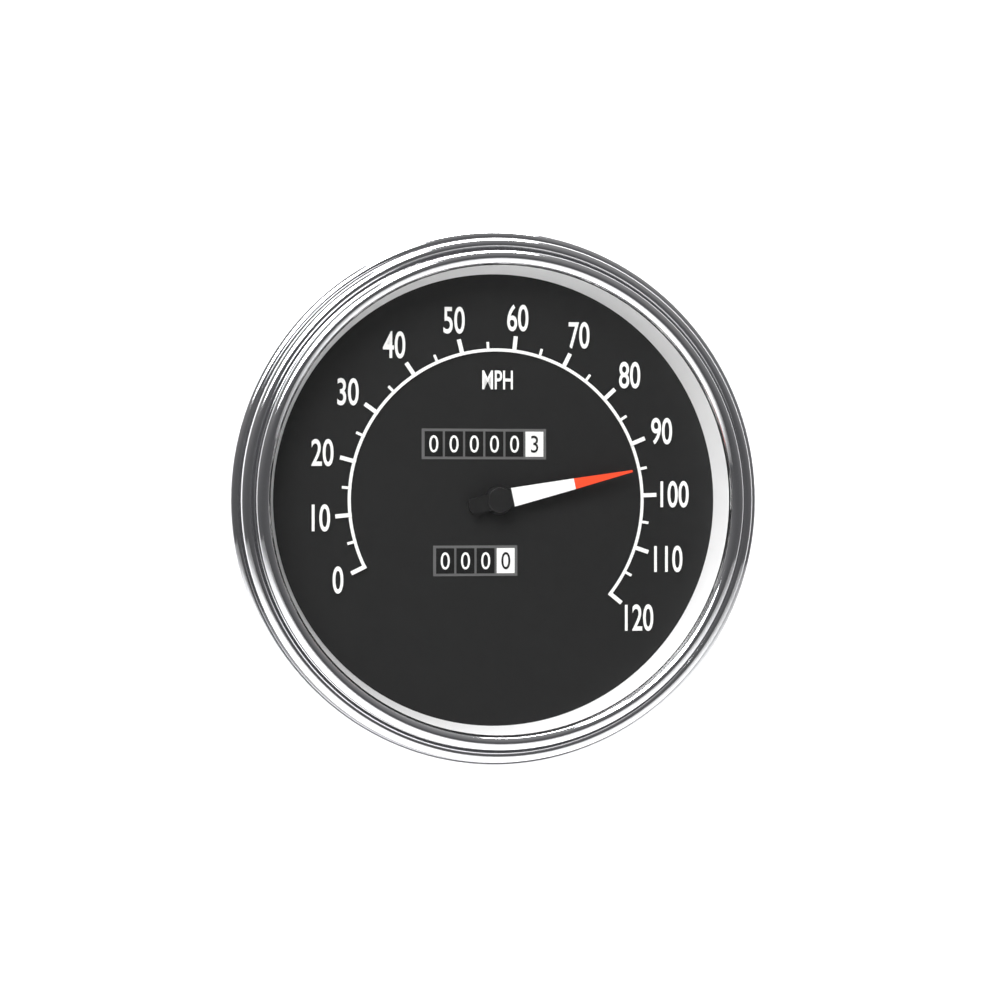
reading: 95 MPH
